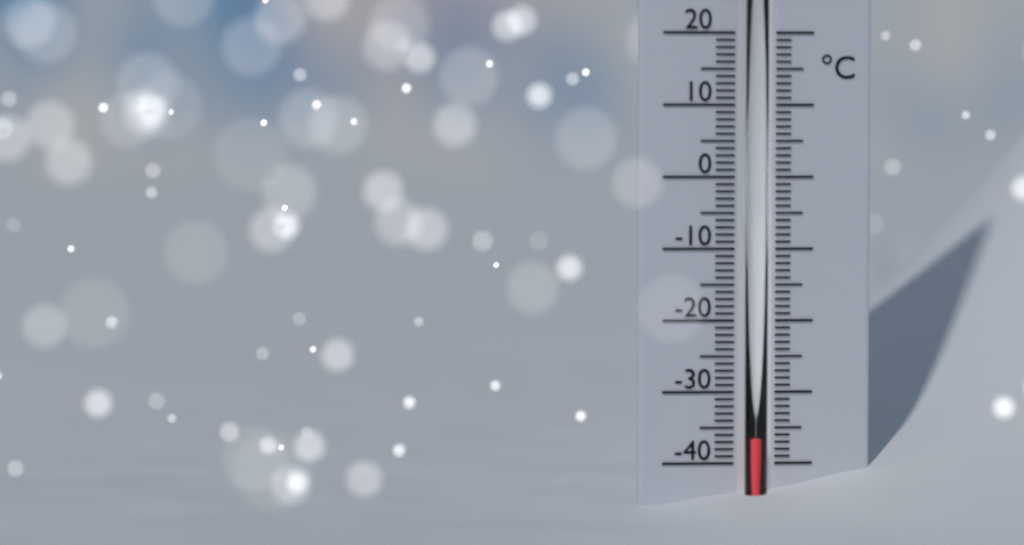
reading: -36 °C
